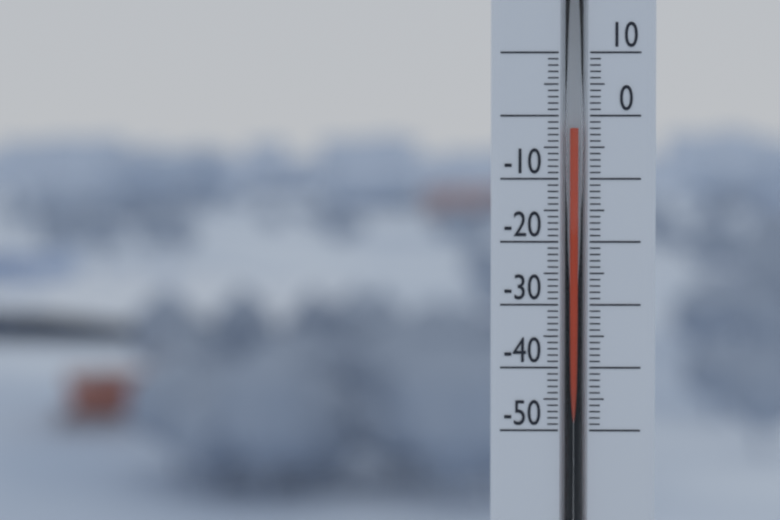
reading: -2 (no unit)
